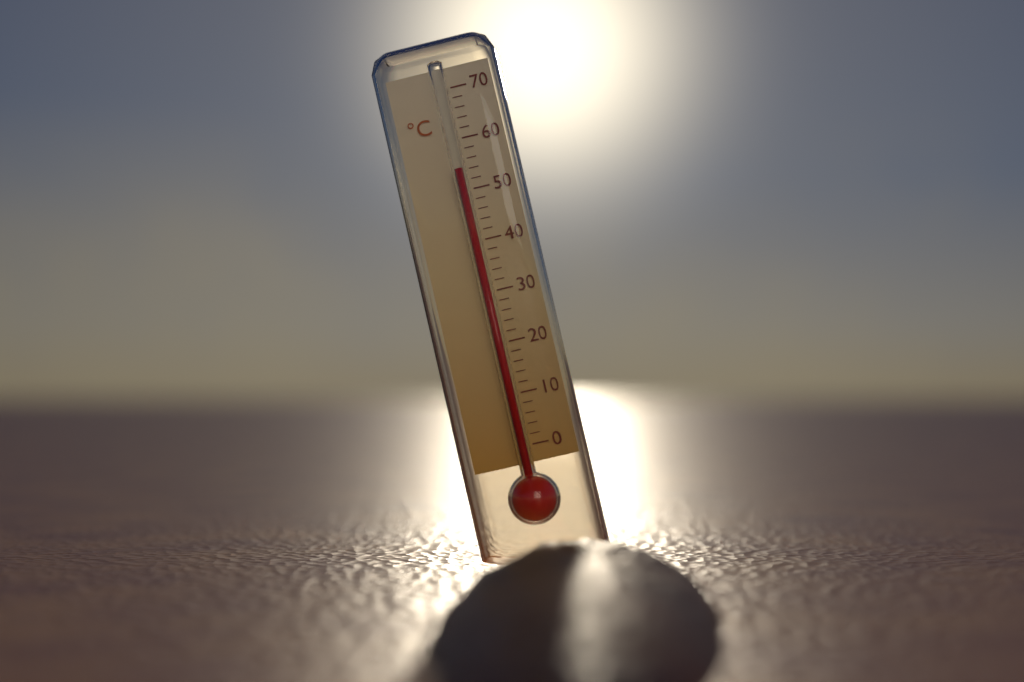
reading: 54 °C
